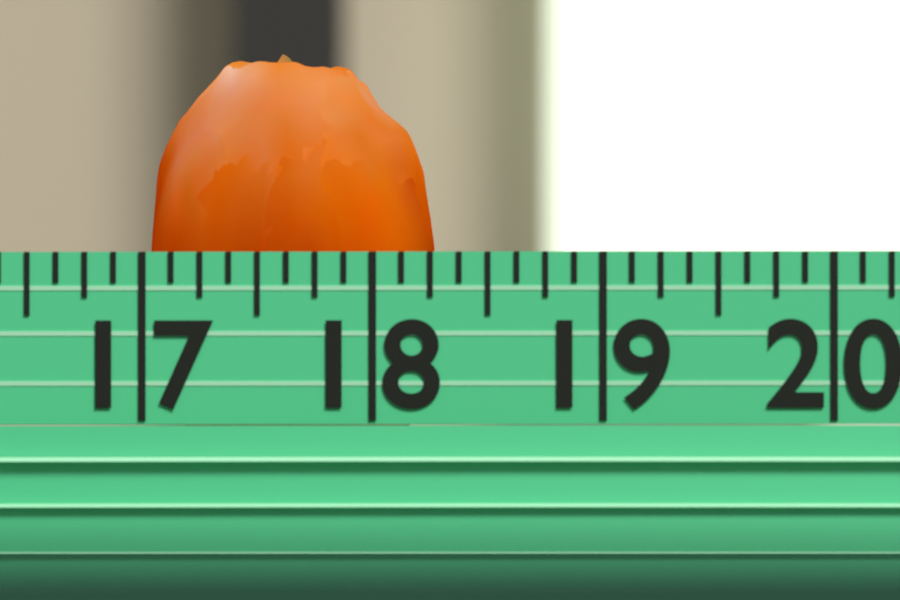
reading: 18.250 (no unit)
